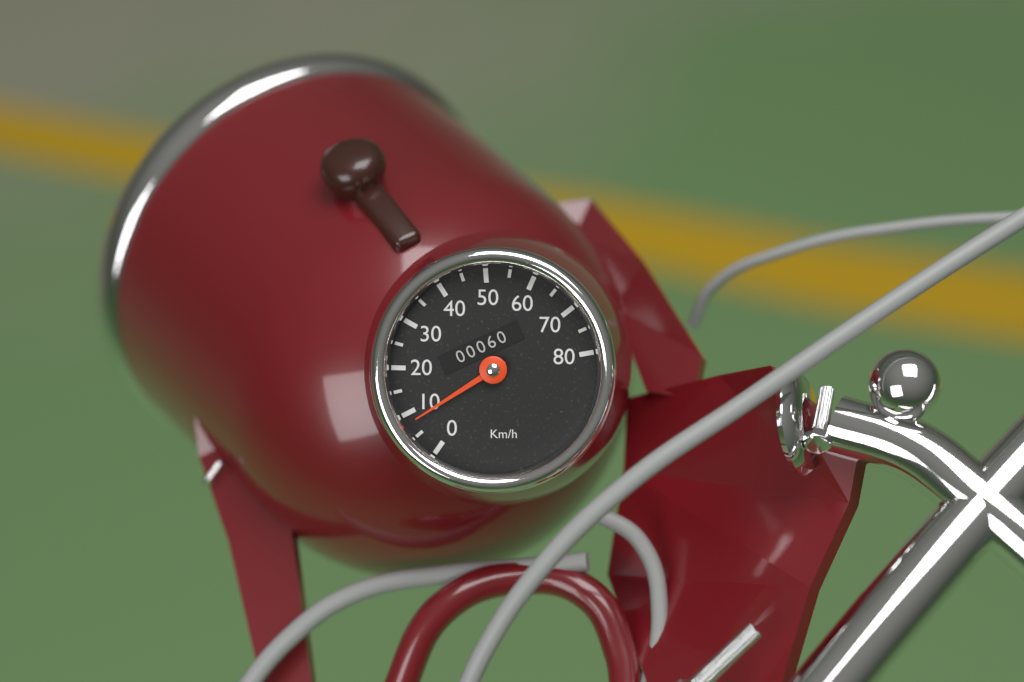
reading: 8 km/h
